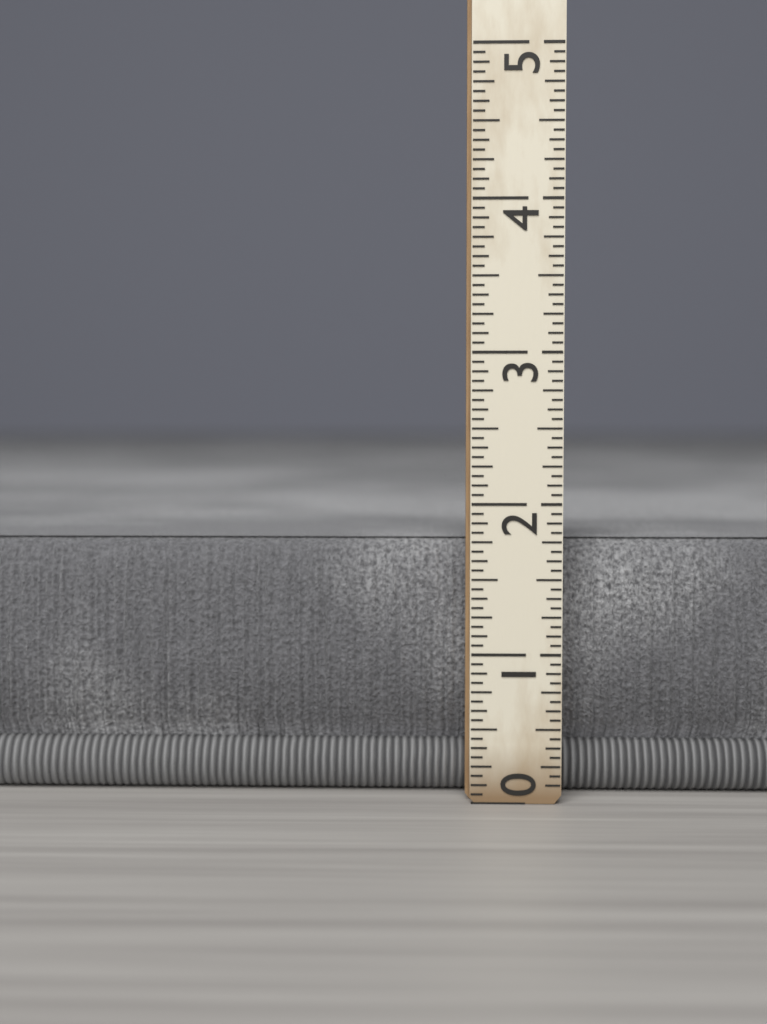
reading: 1.7500 (no unit)
